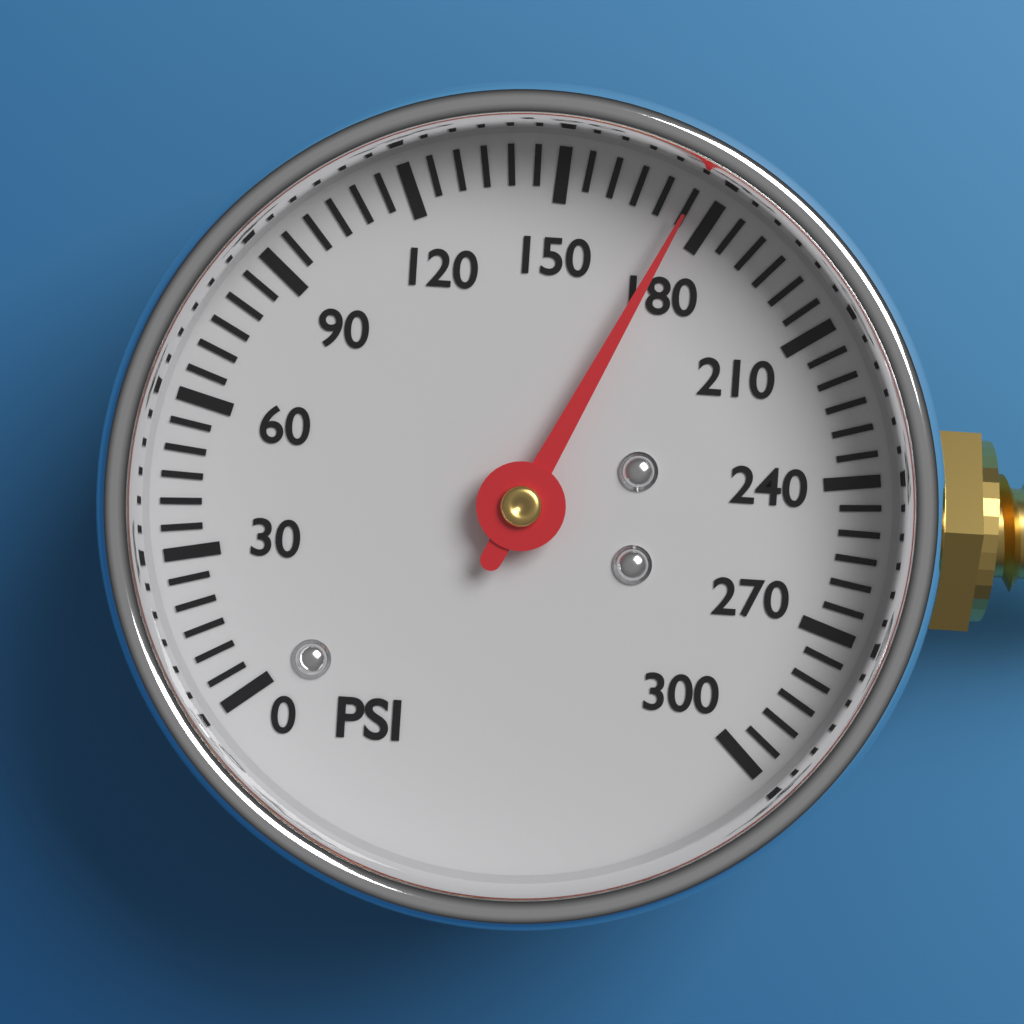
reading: 175 psi
